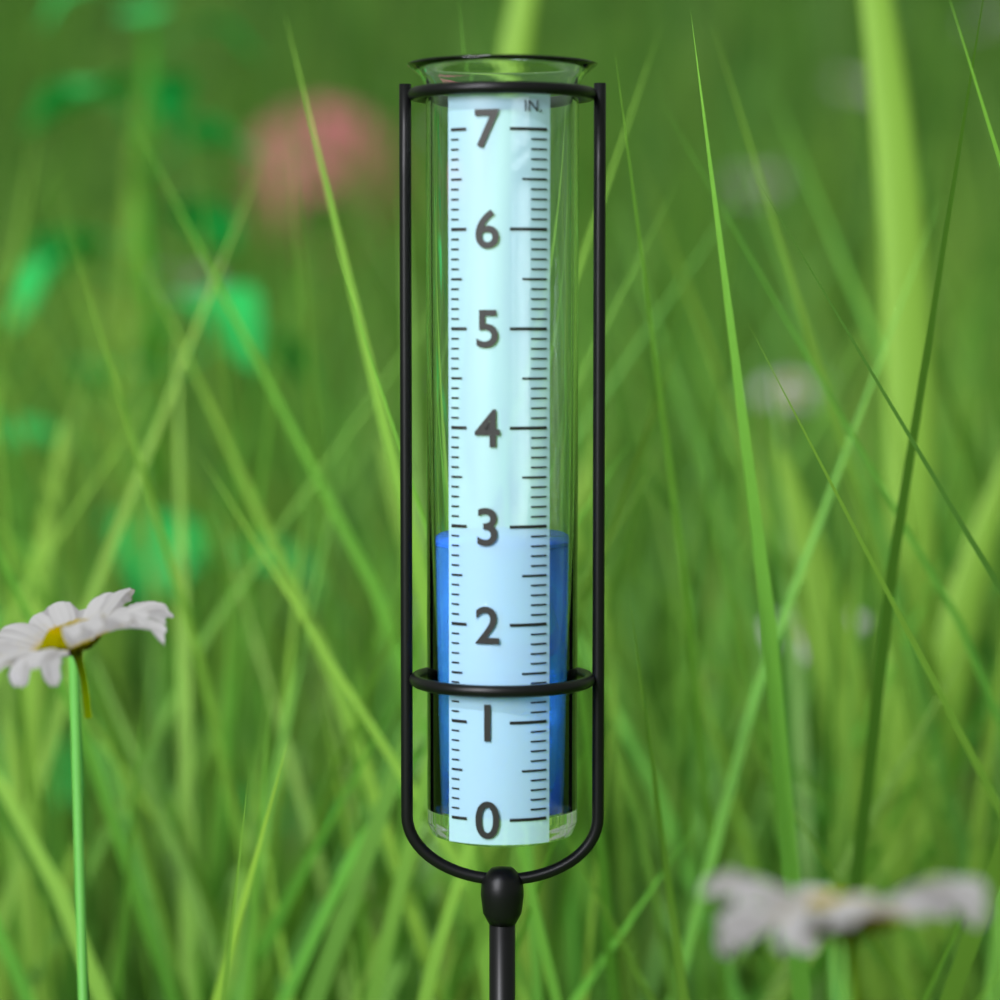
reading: 2.8 in
